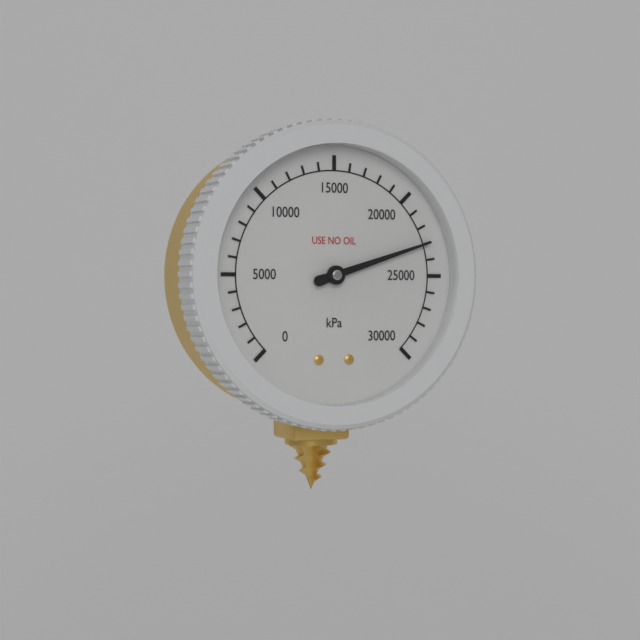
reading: 23000 kPa
